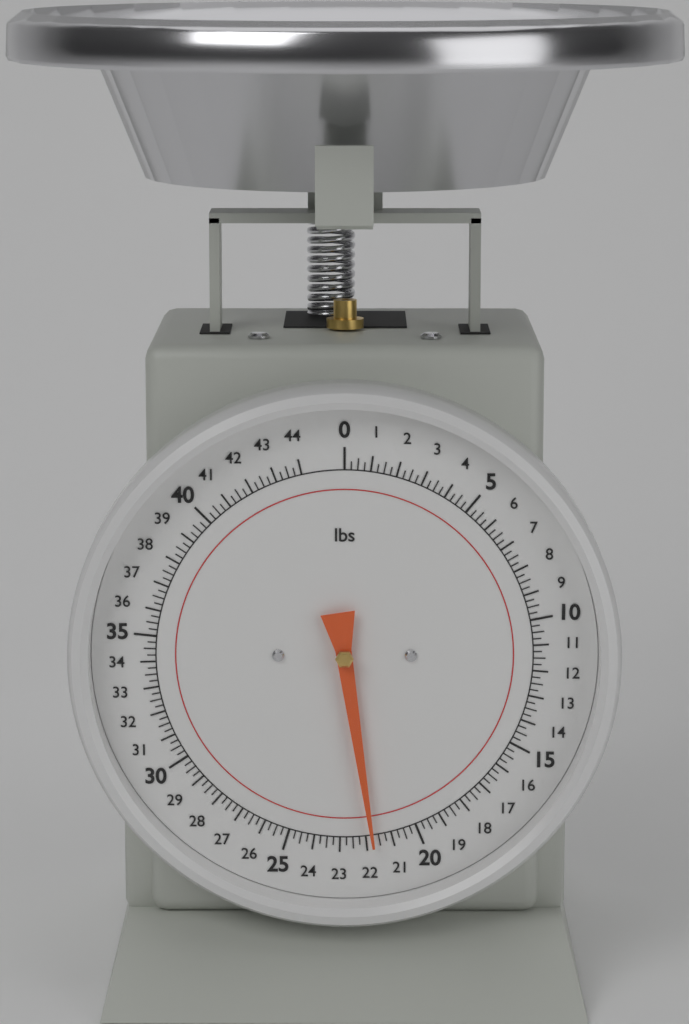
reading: 21.75 lbs
